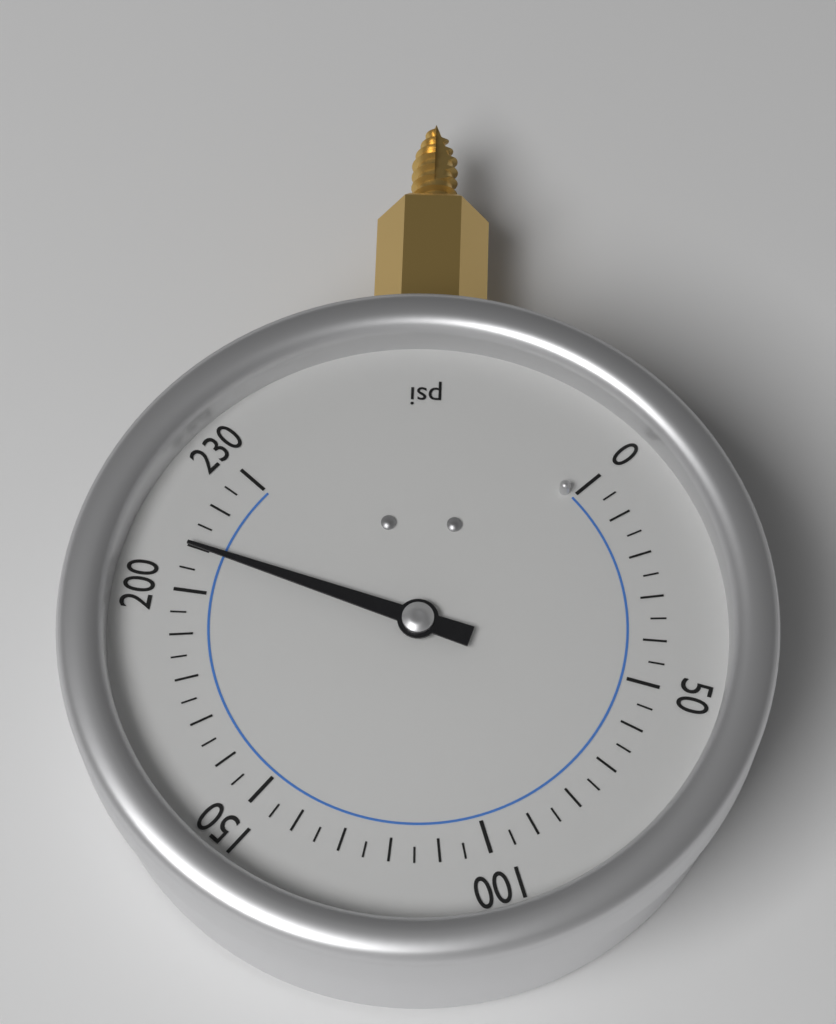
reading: 210 psi
